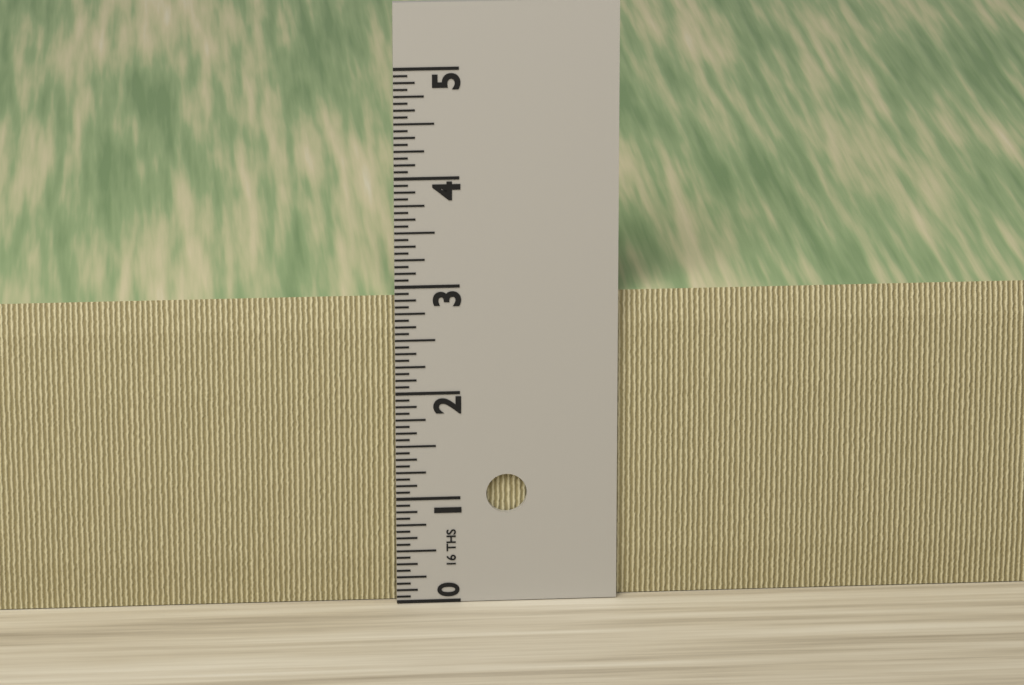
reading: 2.8750 in
